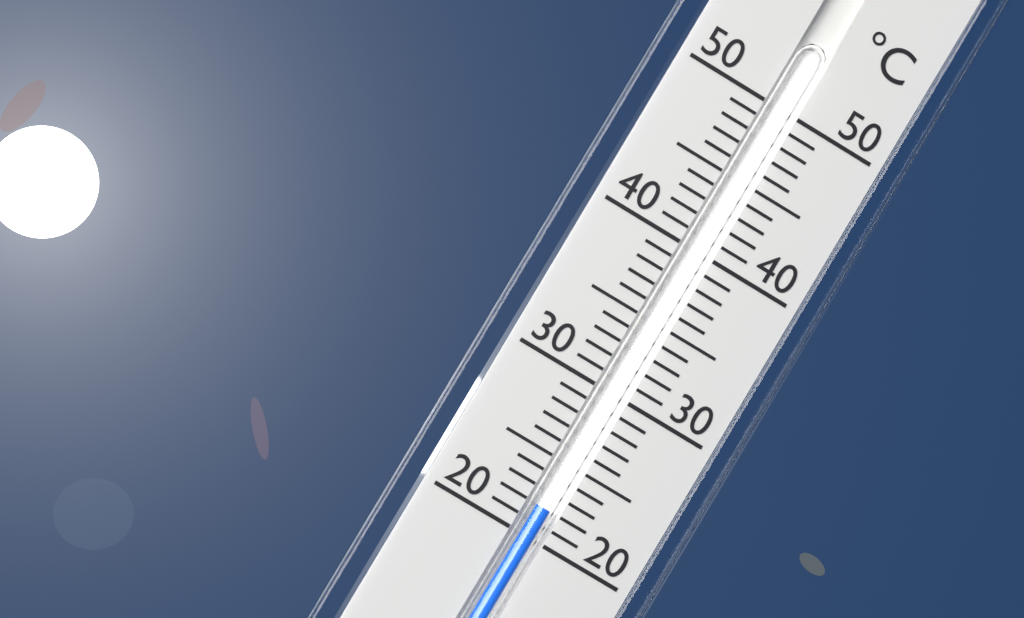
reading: 22 °C
